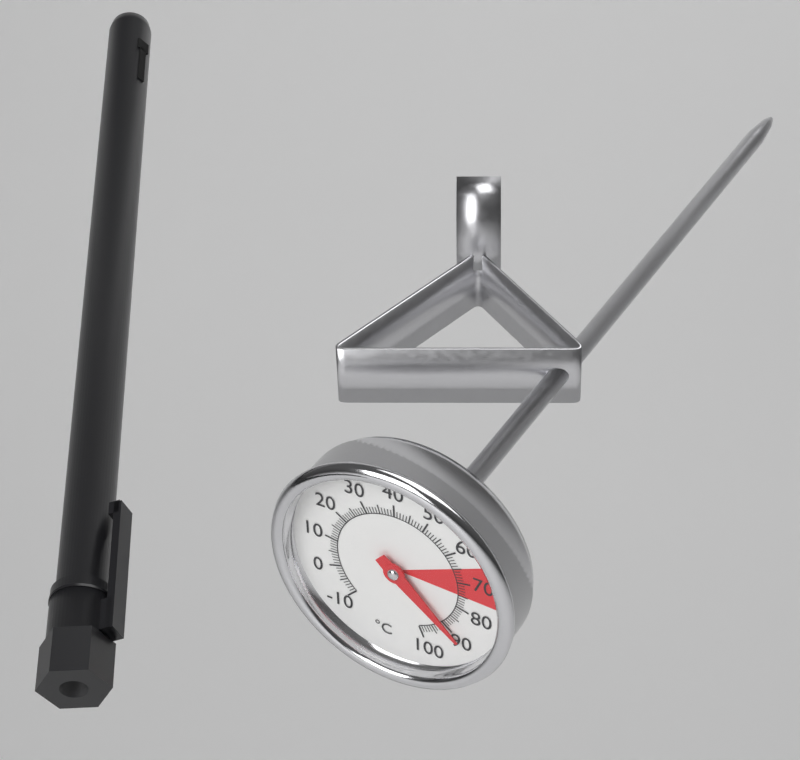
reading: 90 °C
